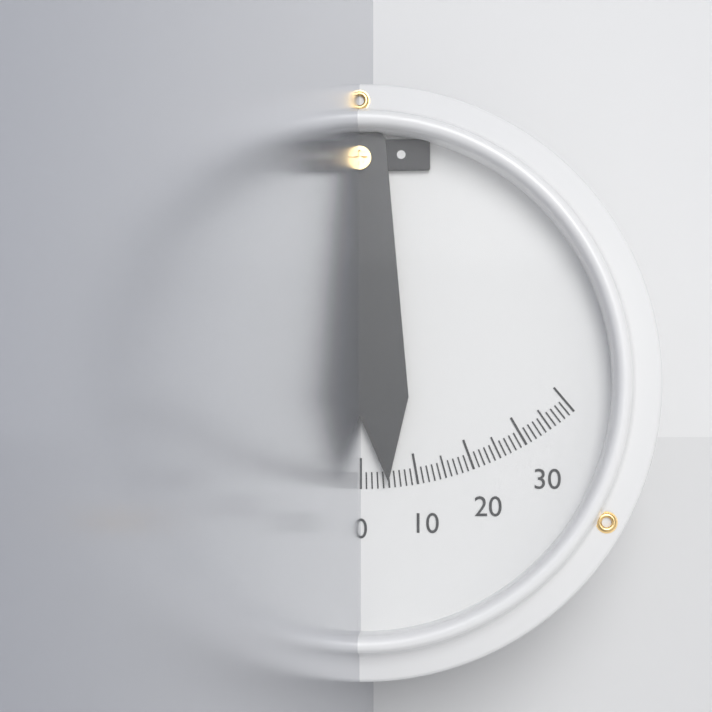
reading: 5 (no unit)
